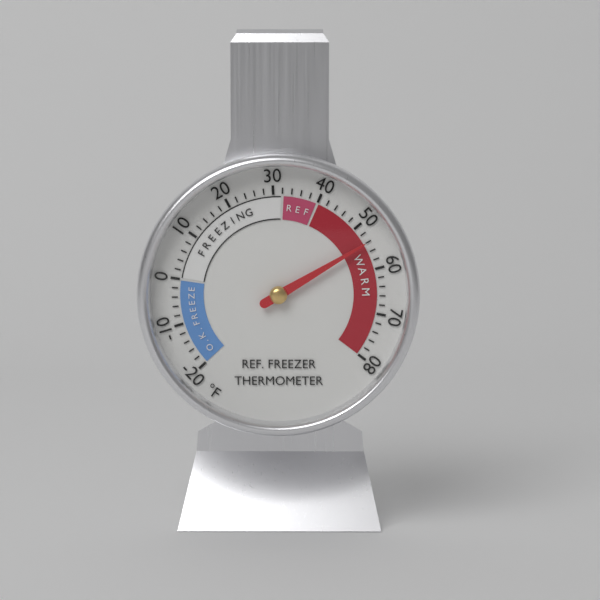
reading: 54 °F
